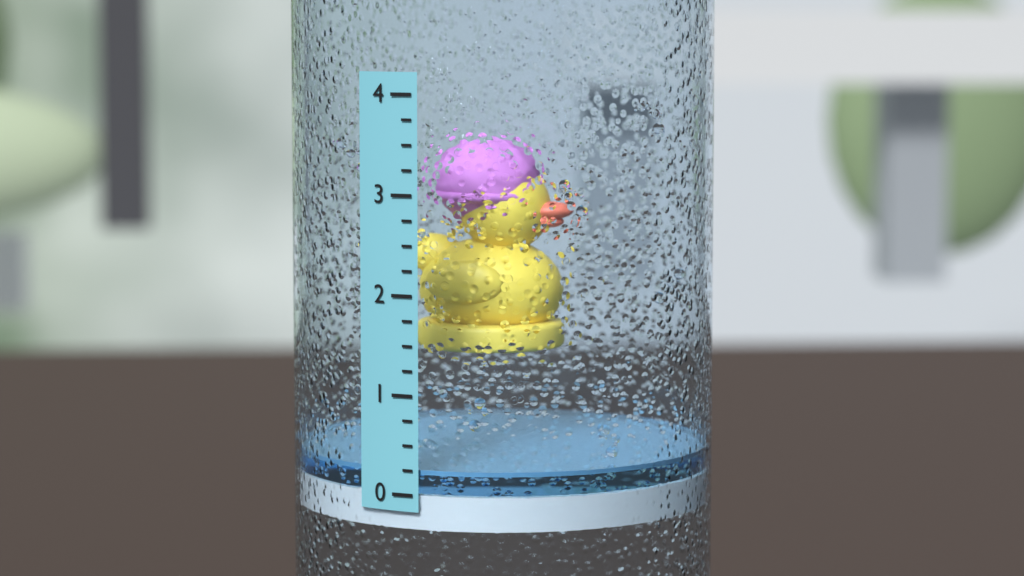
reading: 0.25 (no unit)
